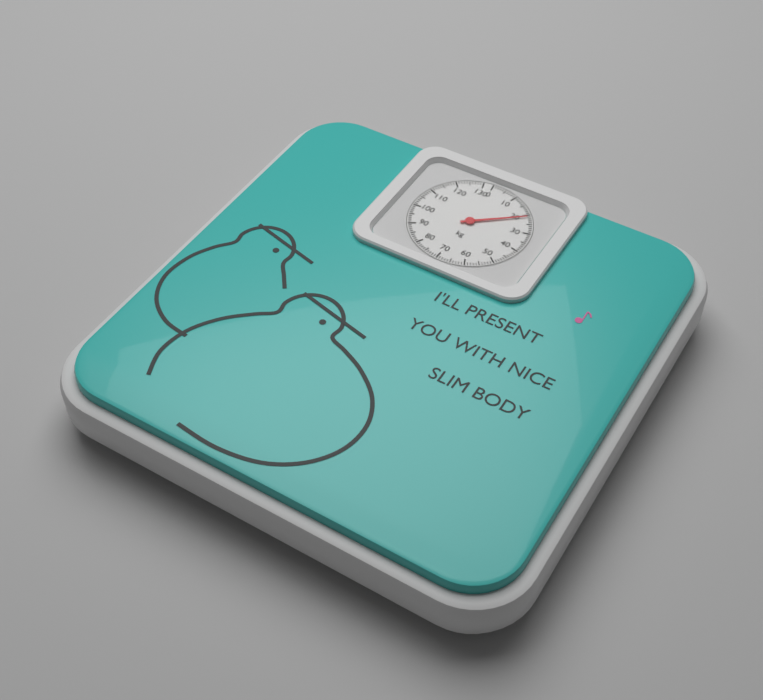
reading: 21 kg
